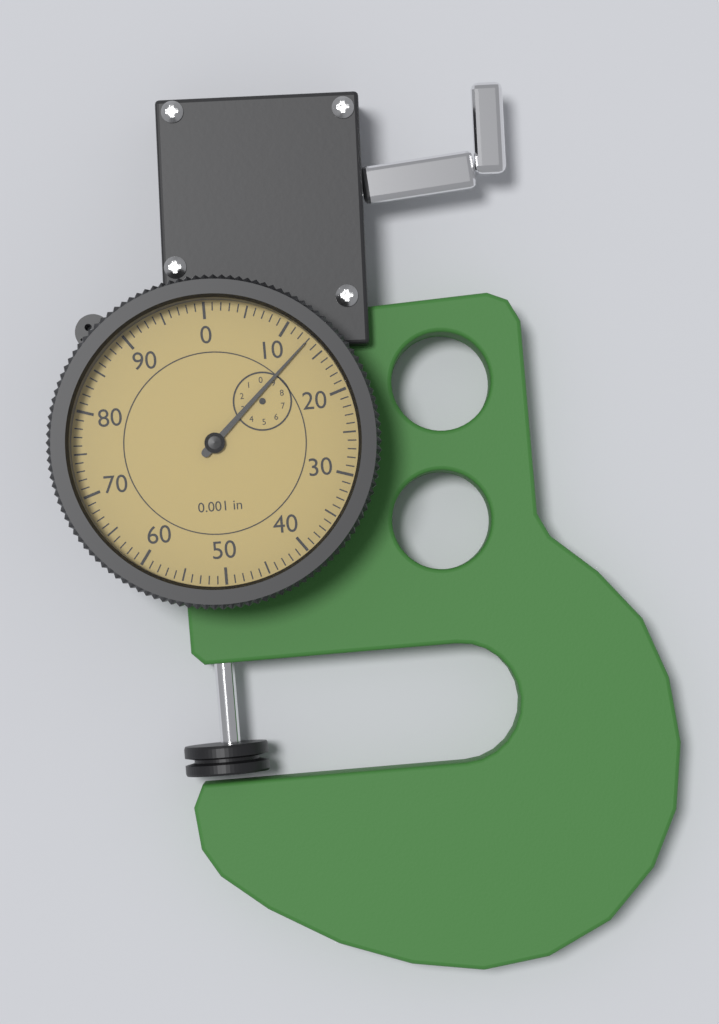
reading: 13 0.001 in
